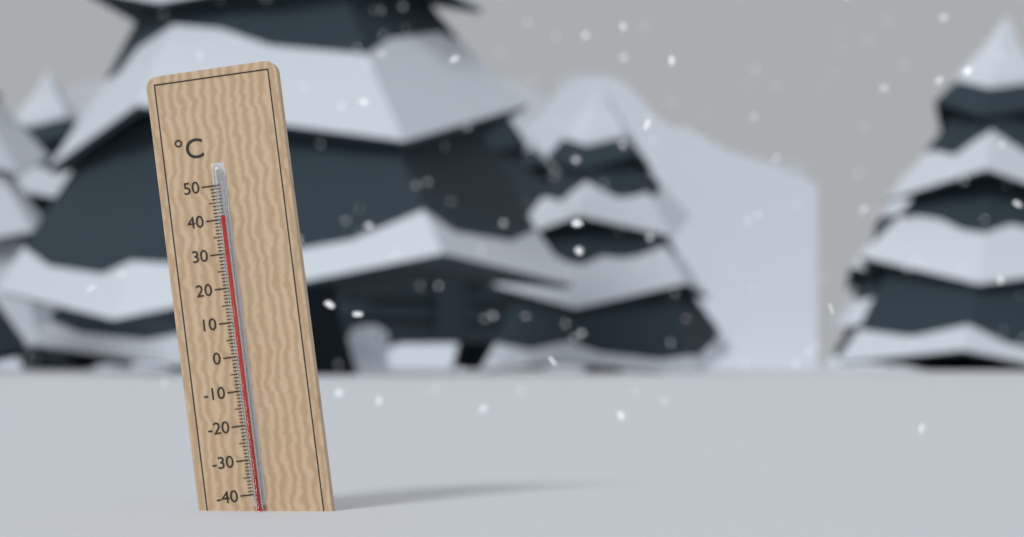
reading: 41 °C
